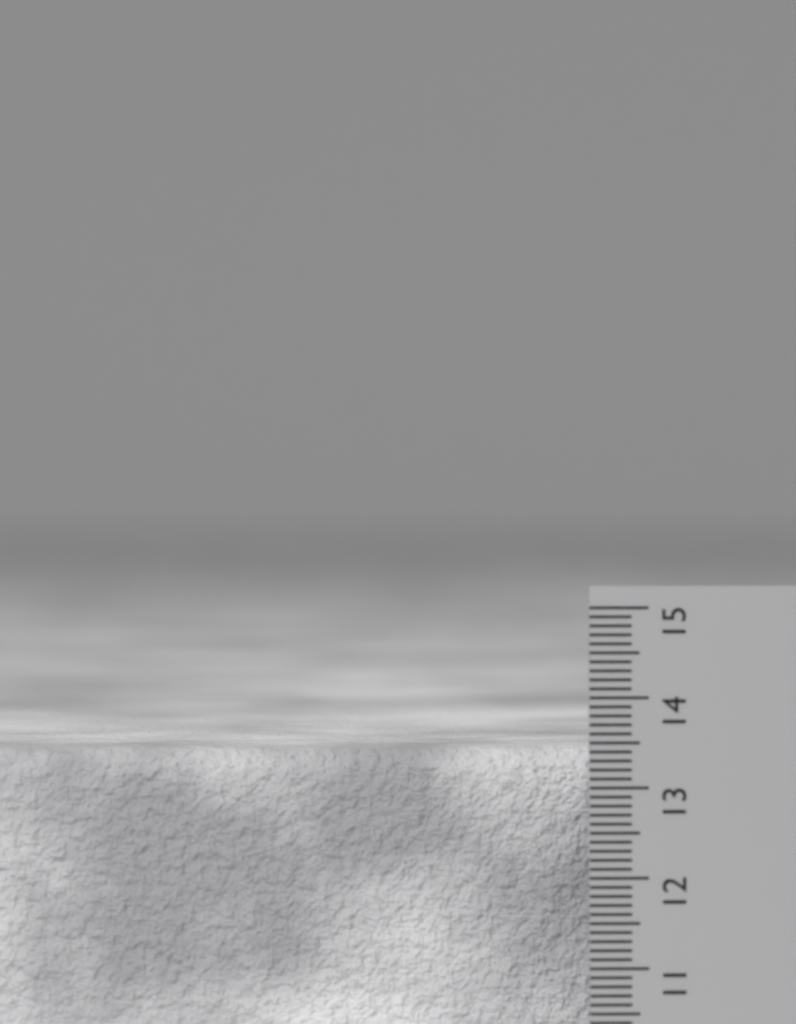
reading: 13.4 cm
